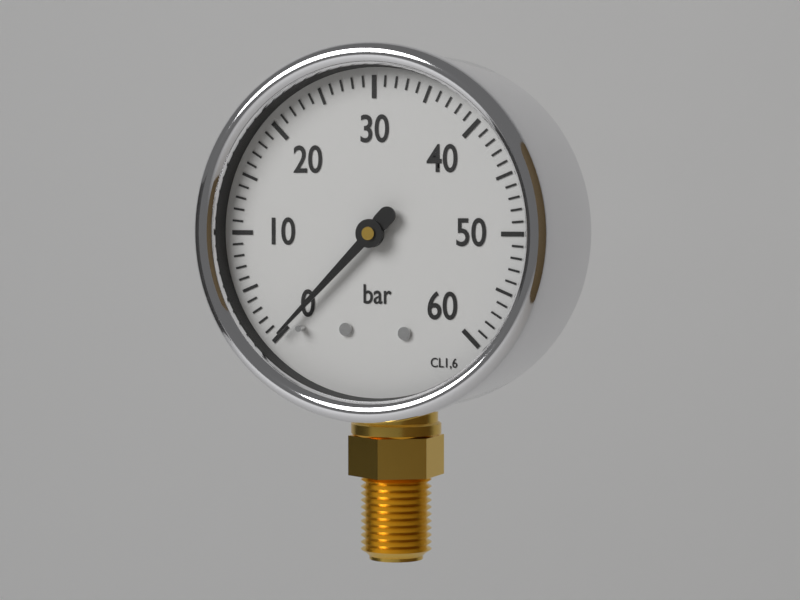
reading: 0 bar
